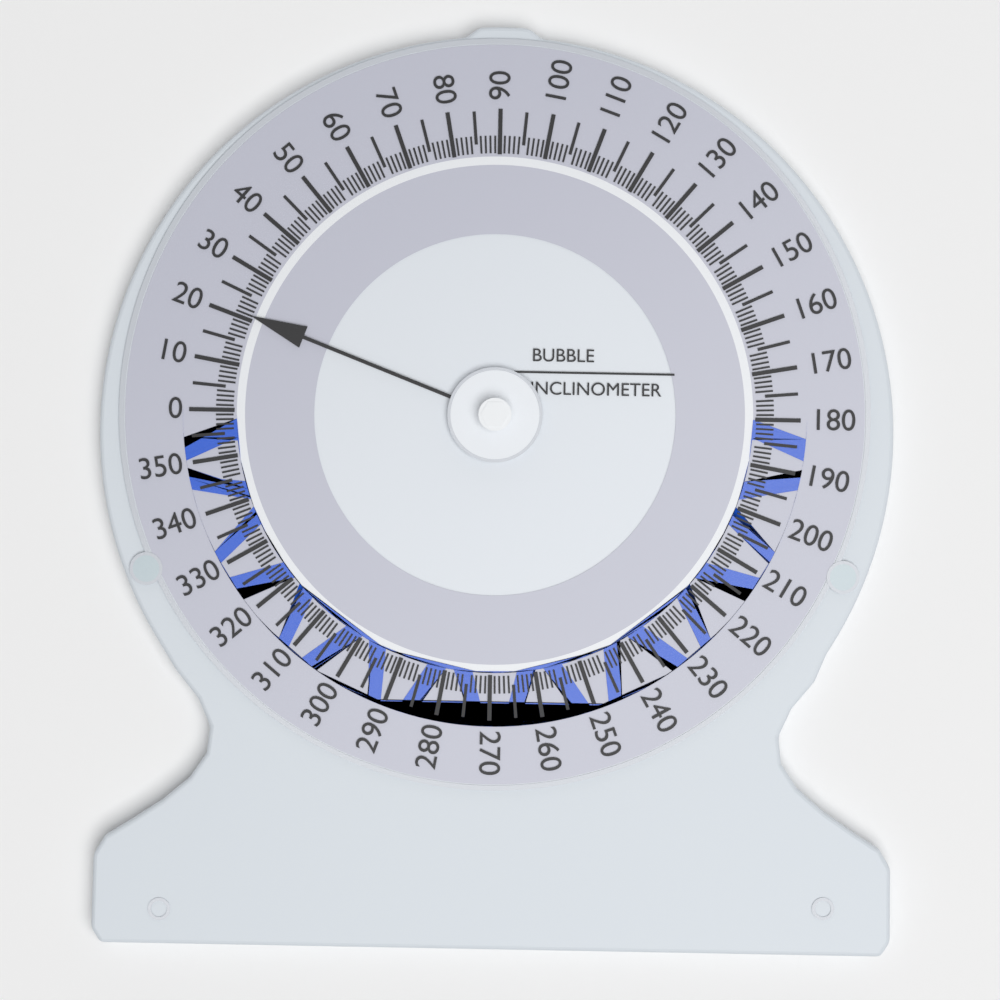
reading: 21 (no unit)
